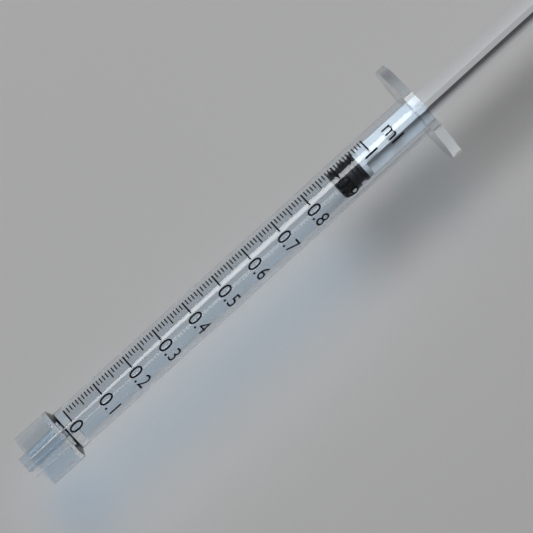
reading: 0.88 ml
